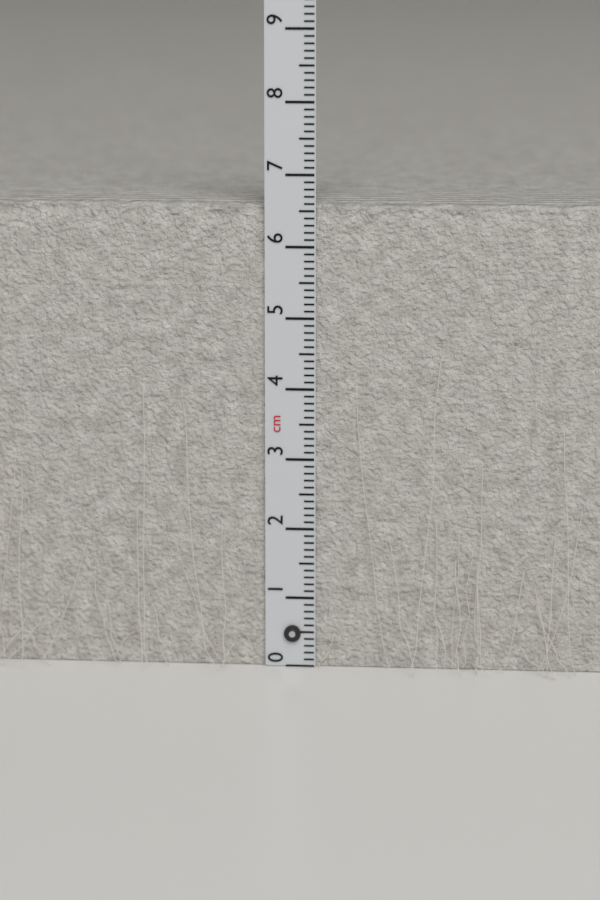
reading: 6.6 cm
